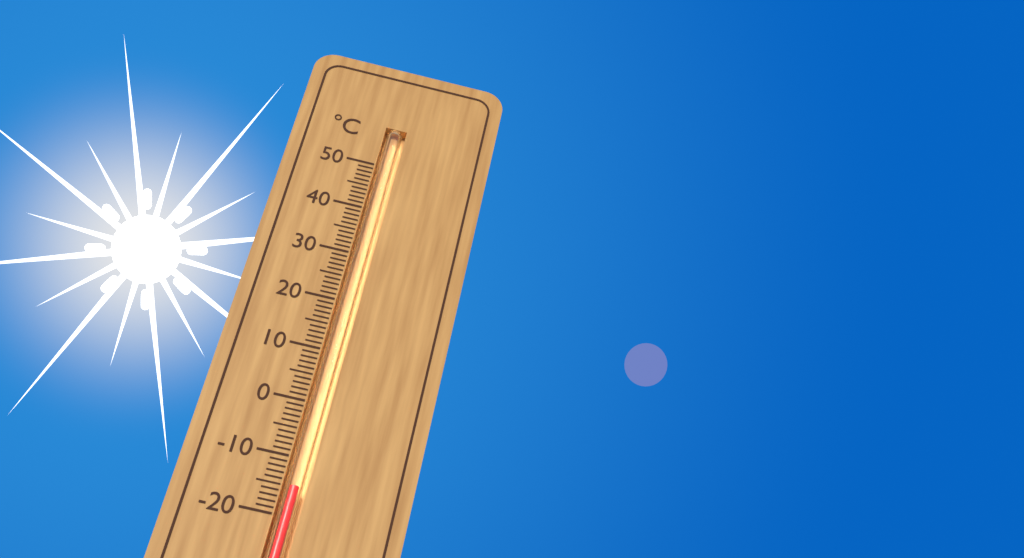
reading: -15 °C
